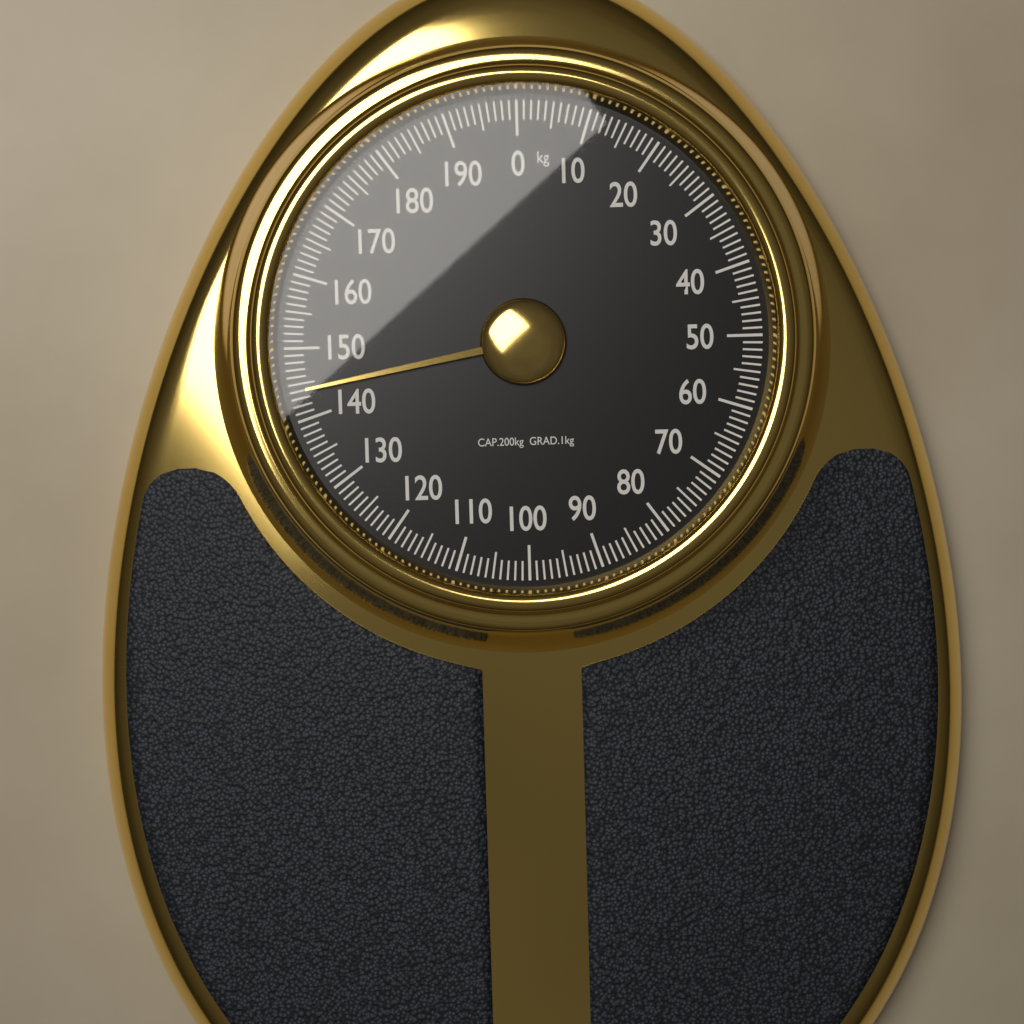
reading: 144 kg
